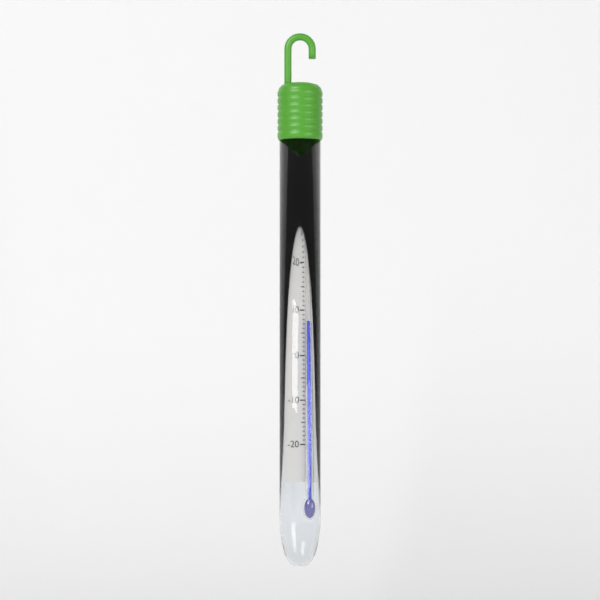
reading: 8 °C
